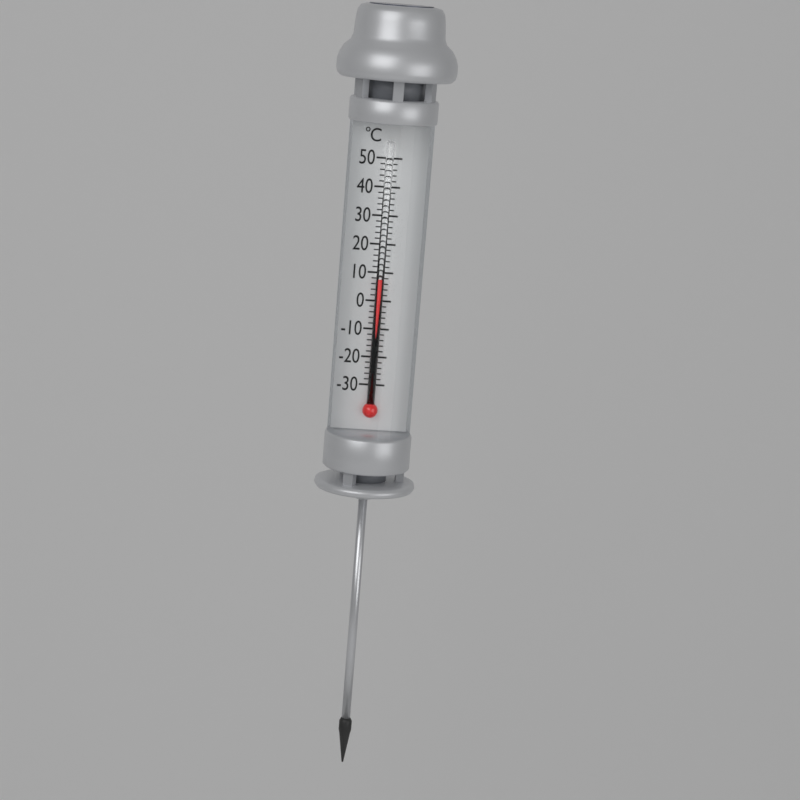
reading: 8 °C
